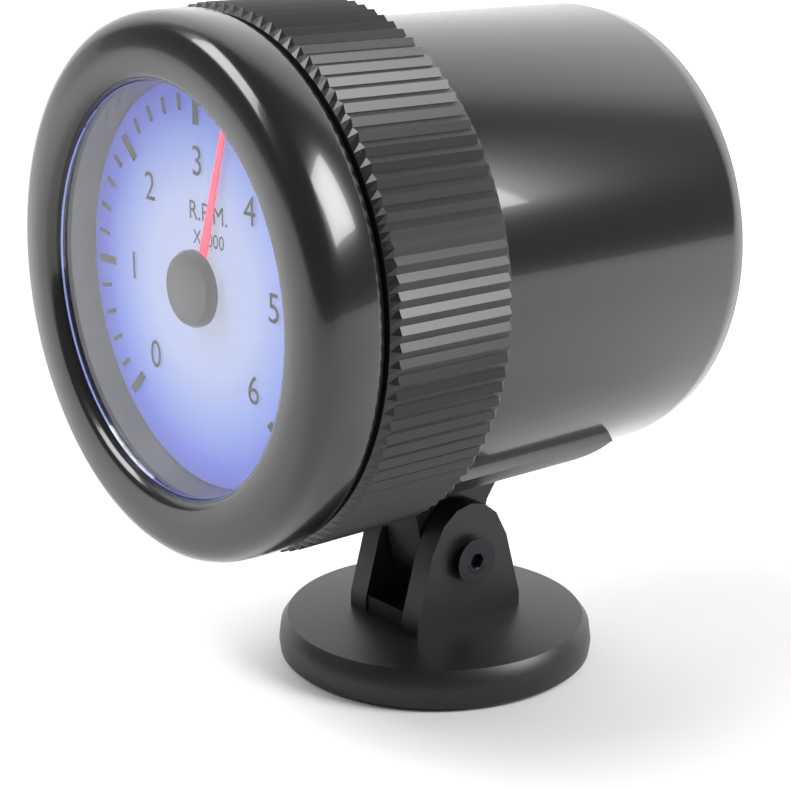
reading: 3.4 RPM x1000
